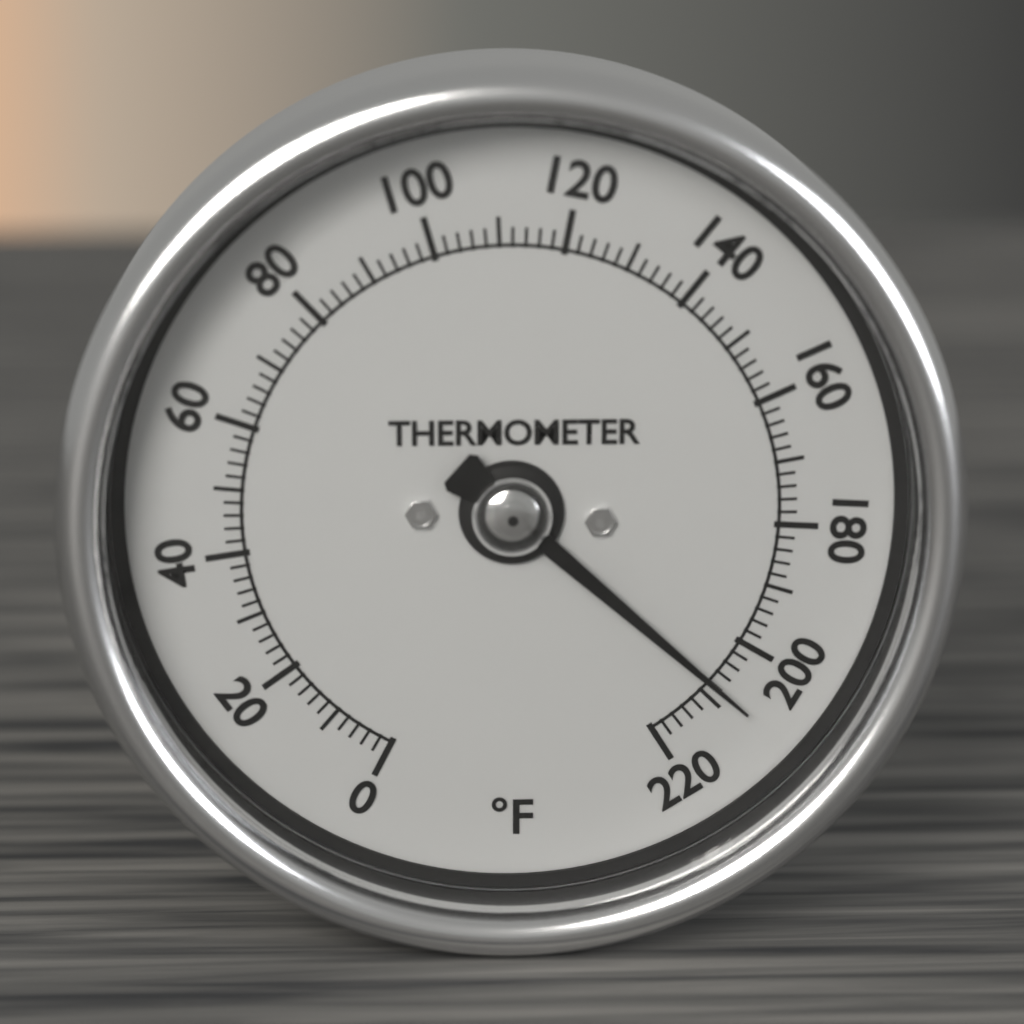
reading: 208 °F
